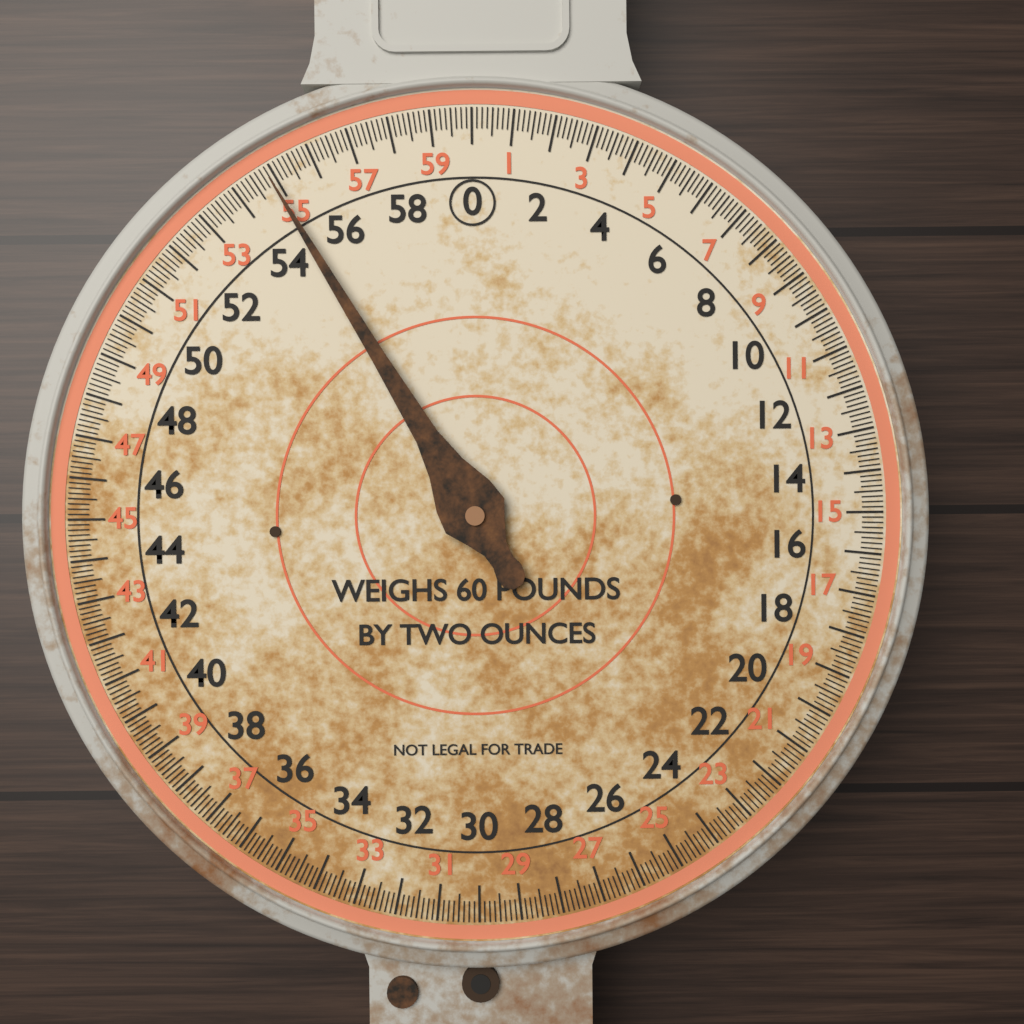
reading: 54.875 lb
